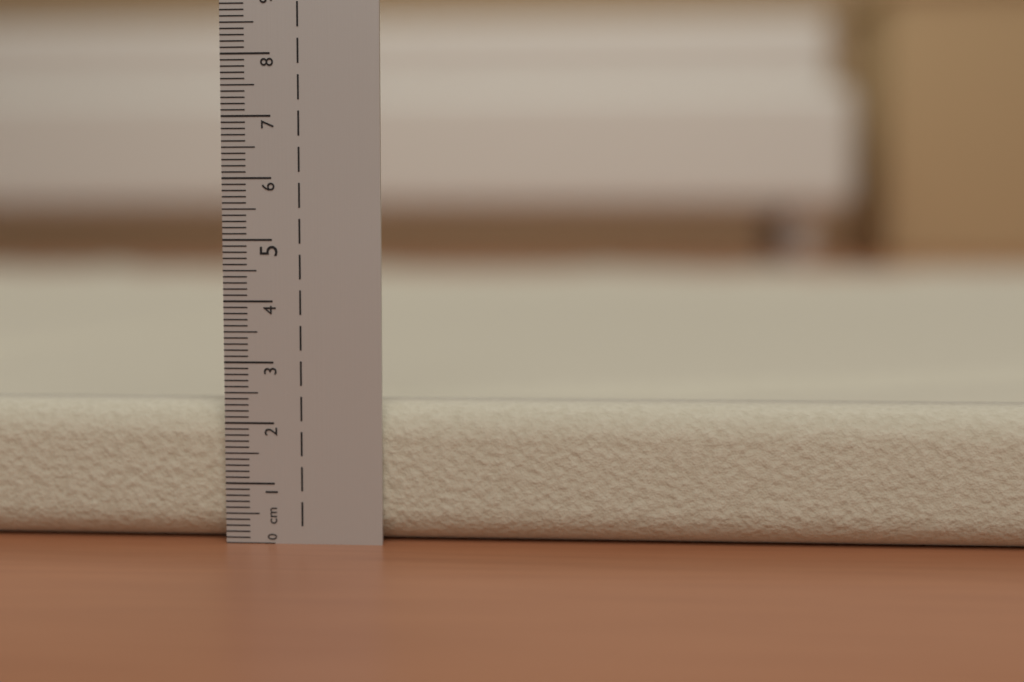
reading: 2.3 cm
